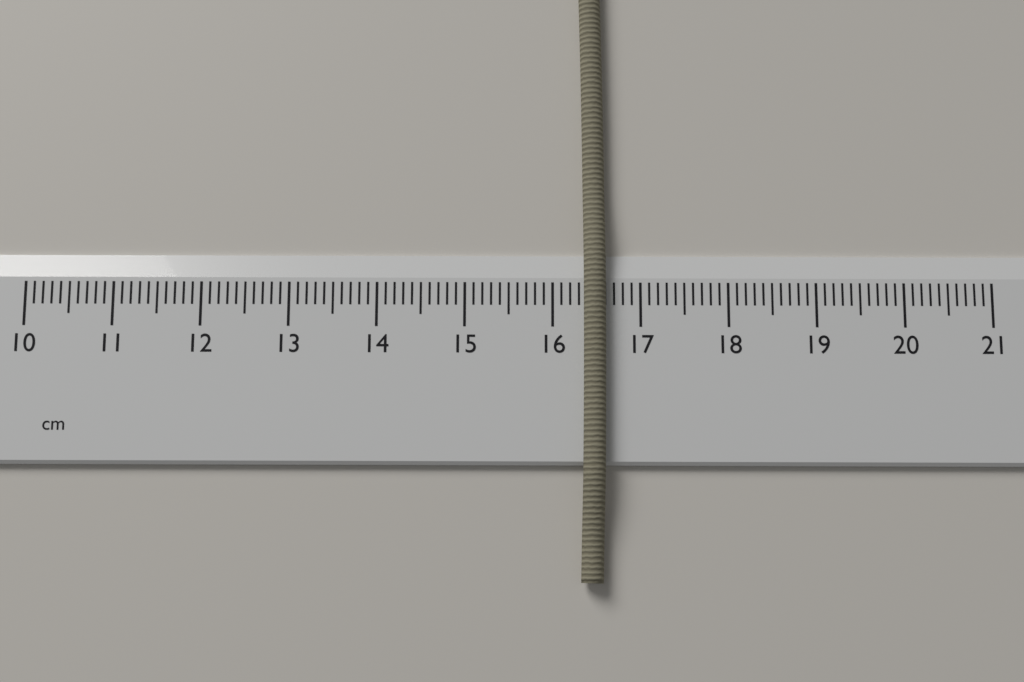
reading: 16.6 cm
